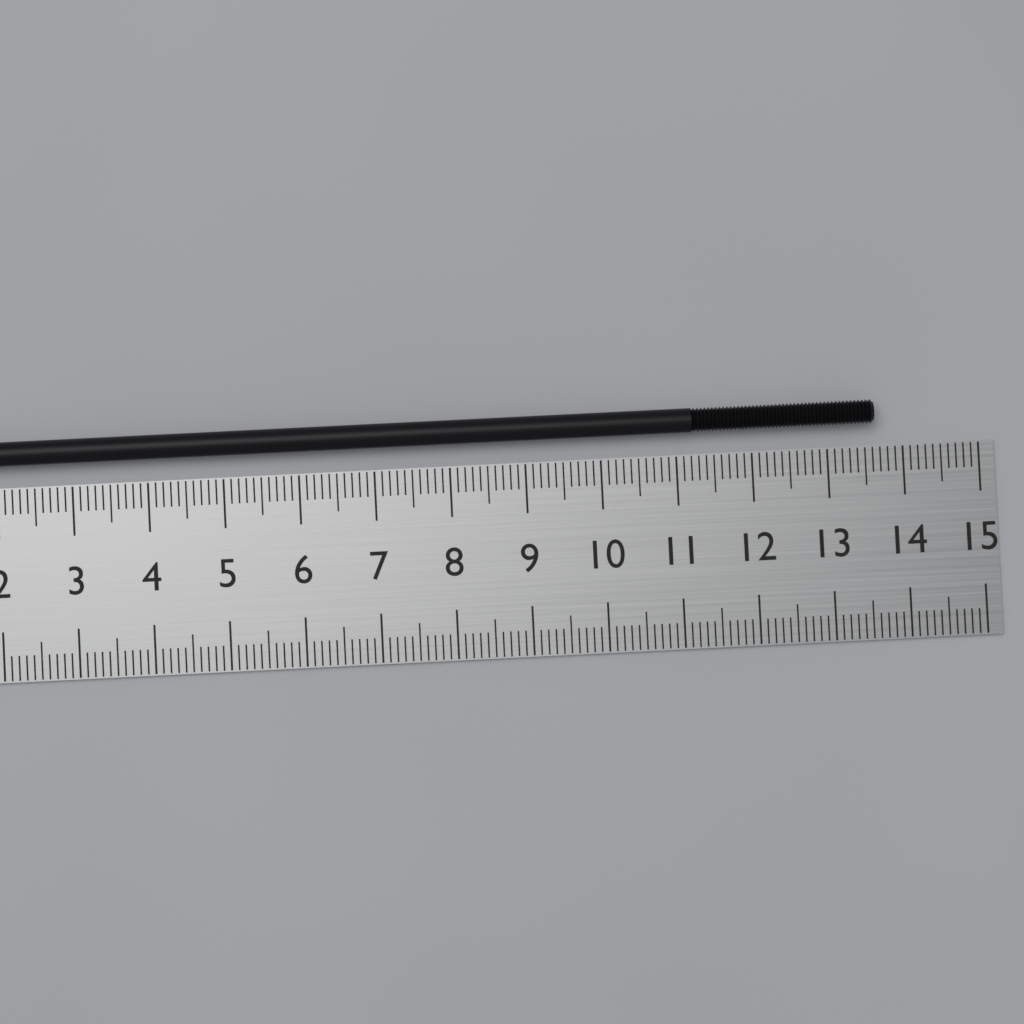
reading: 13.6 cm
